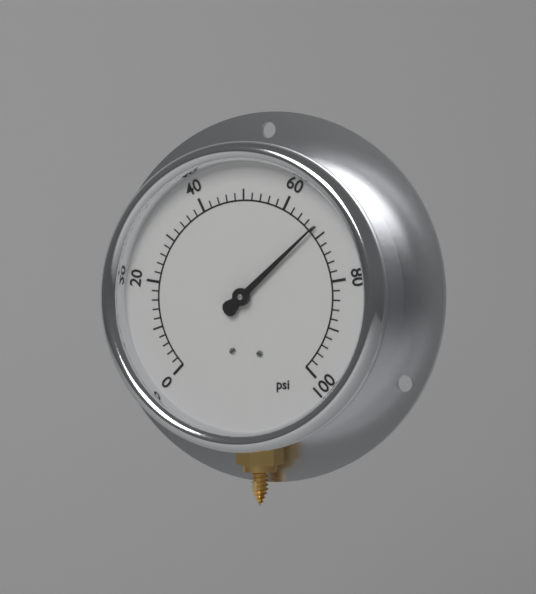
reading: 68 psi
